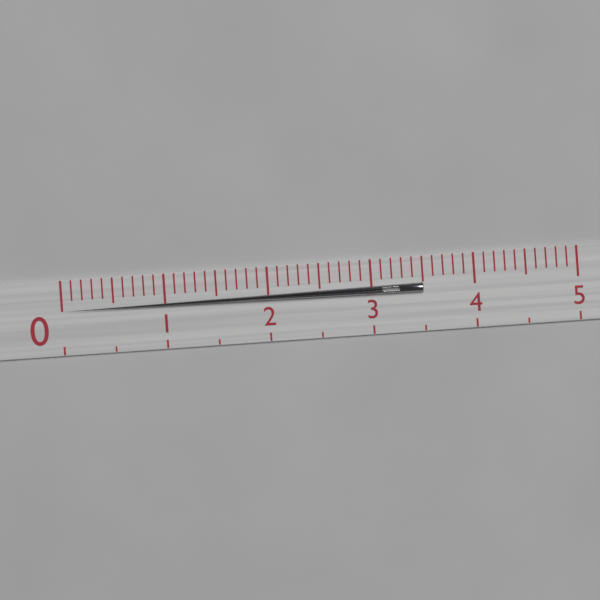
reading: 3.5 (no unit)
